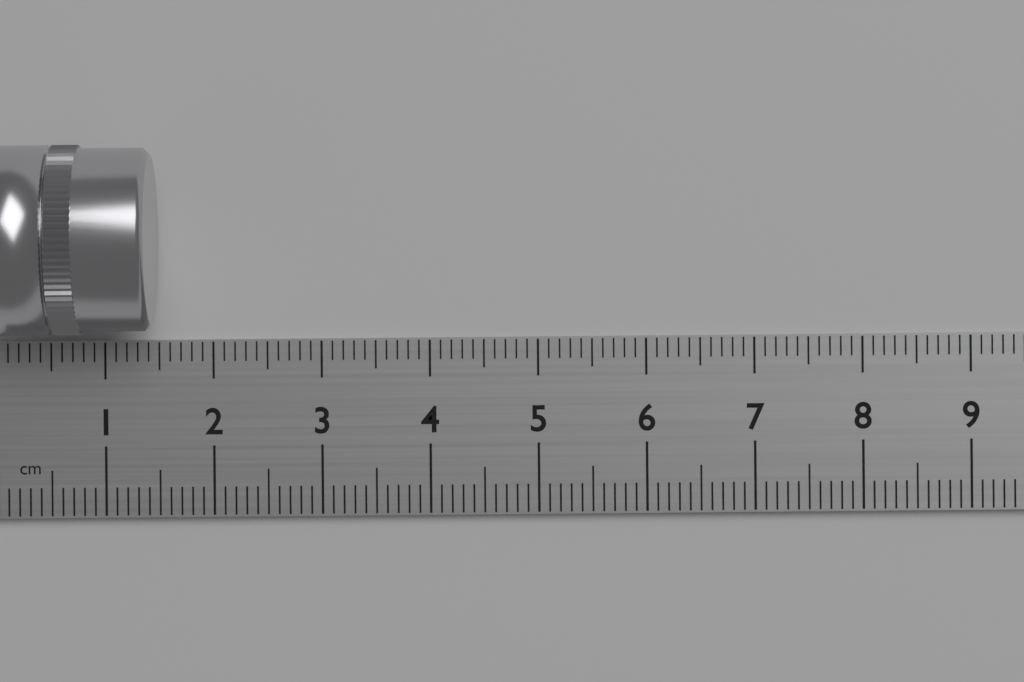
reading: 1.5 cm
